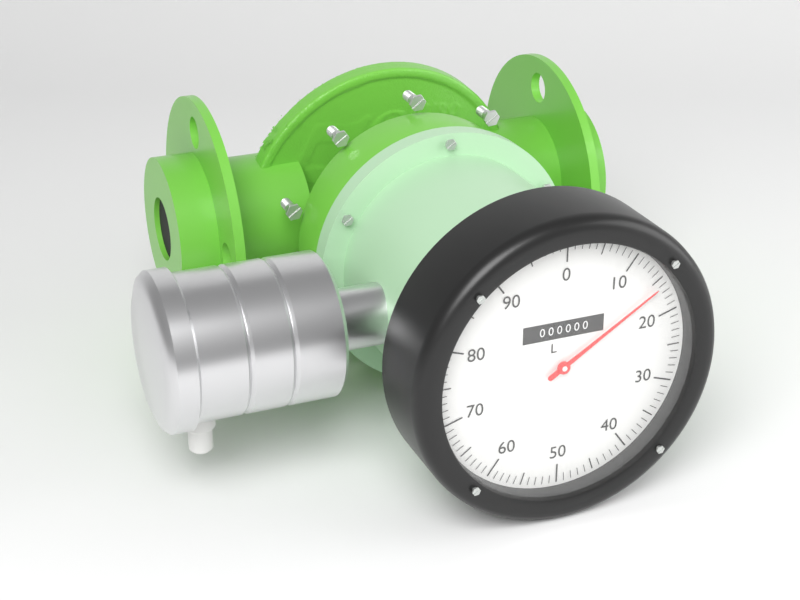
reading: 16 L
